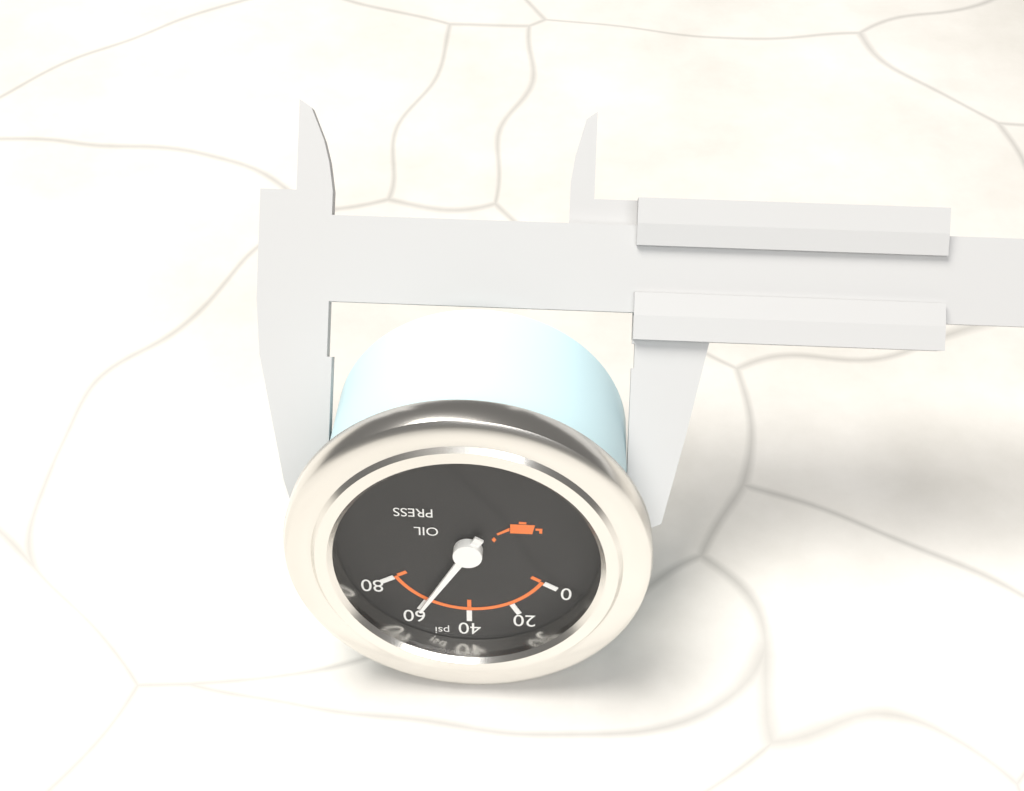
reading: 60 psi
